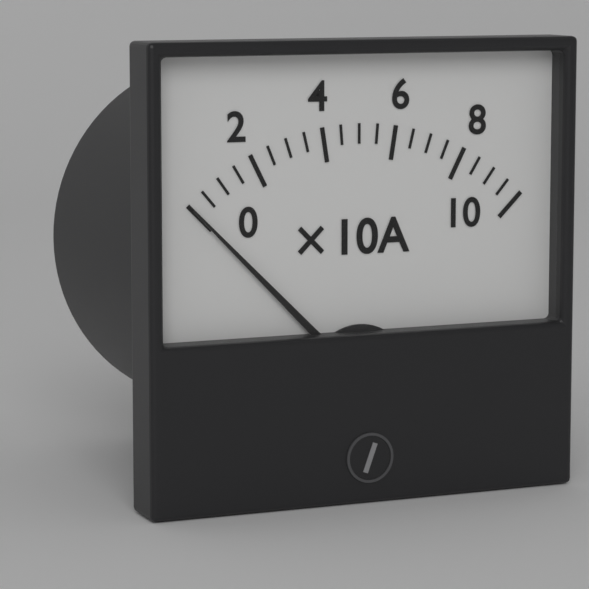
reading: 0 A
